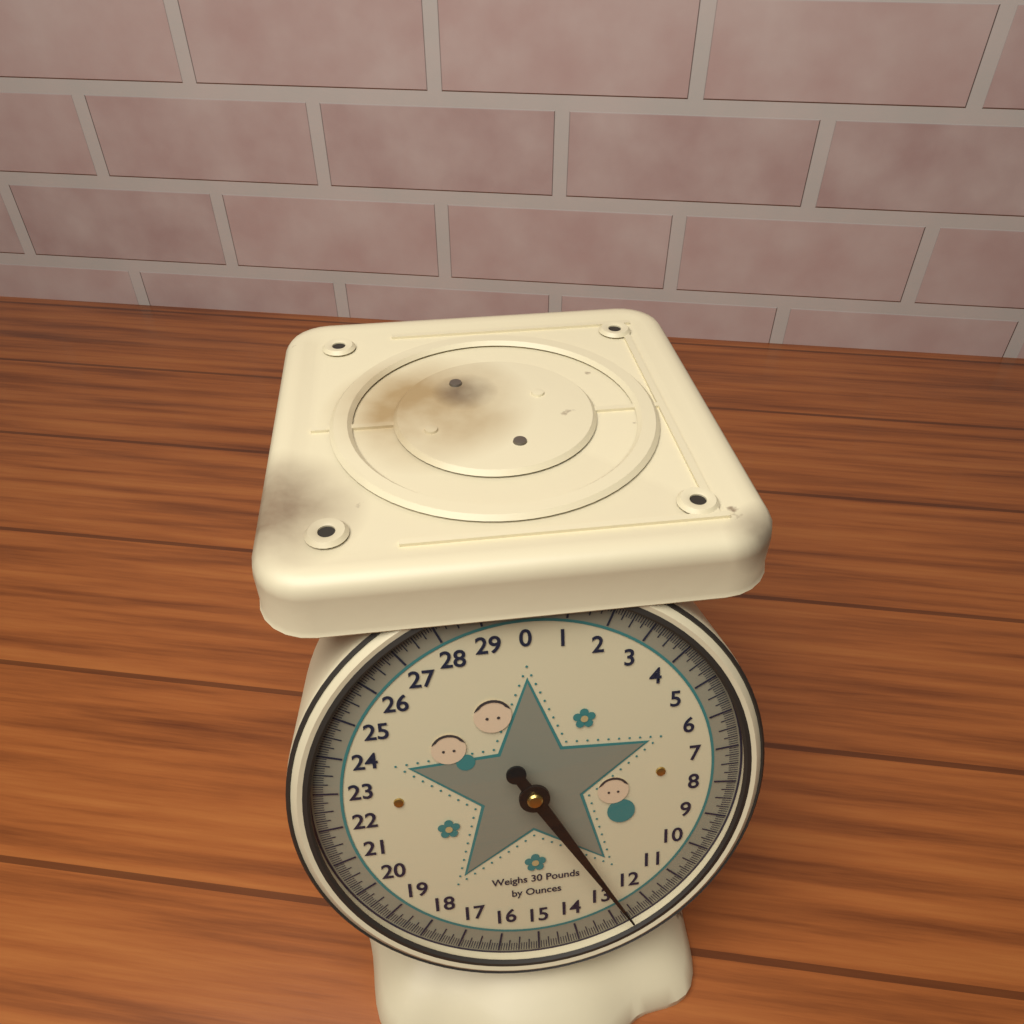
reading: 12.5625 lb
